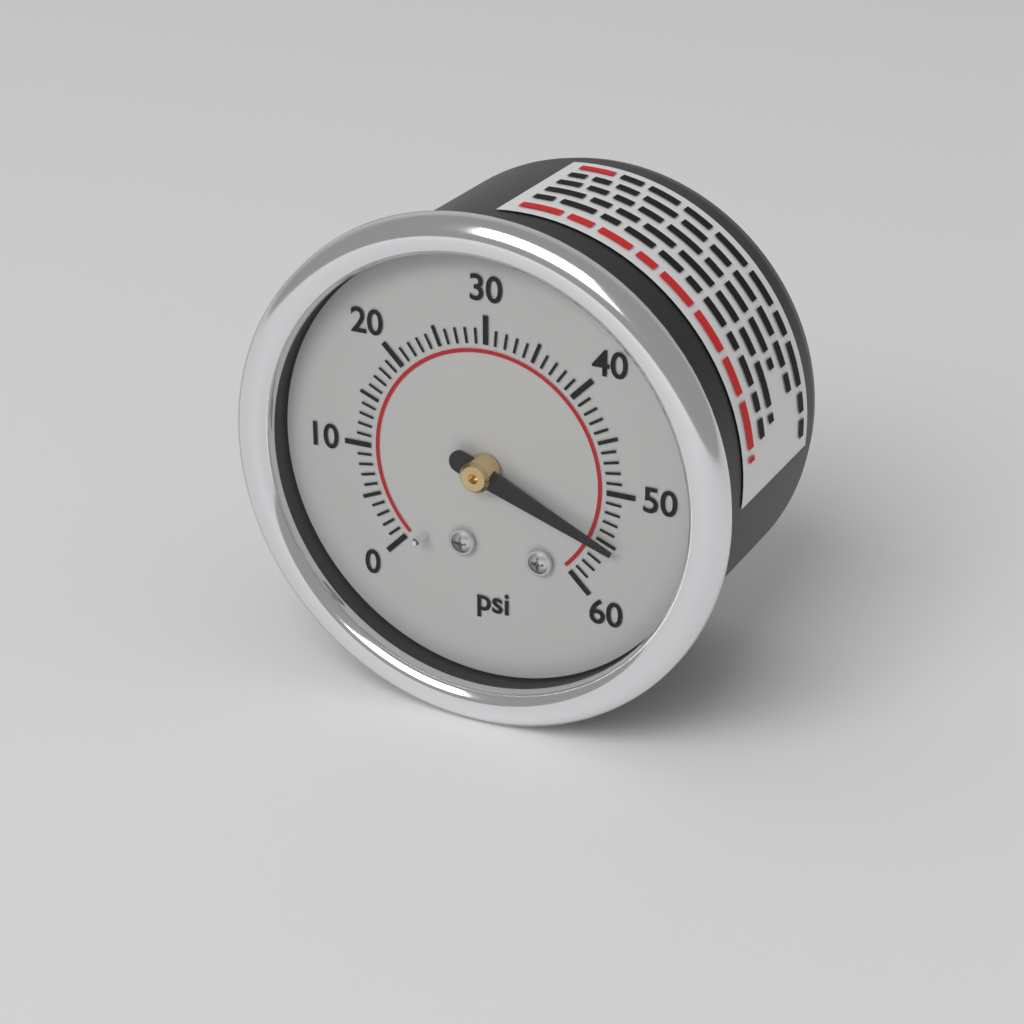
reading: 55 psi
